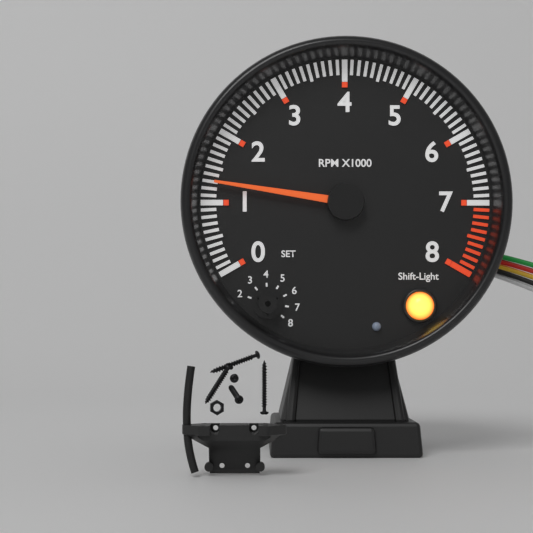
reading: 1300 RPM
